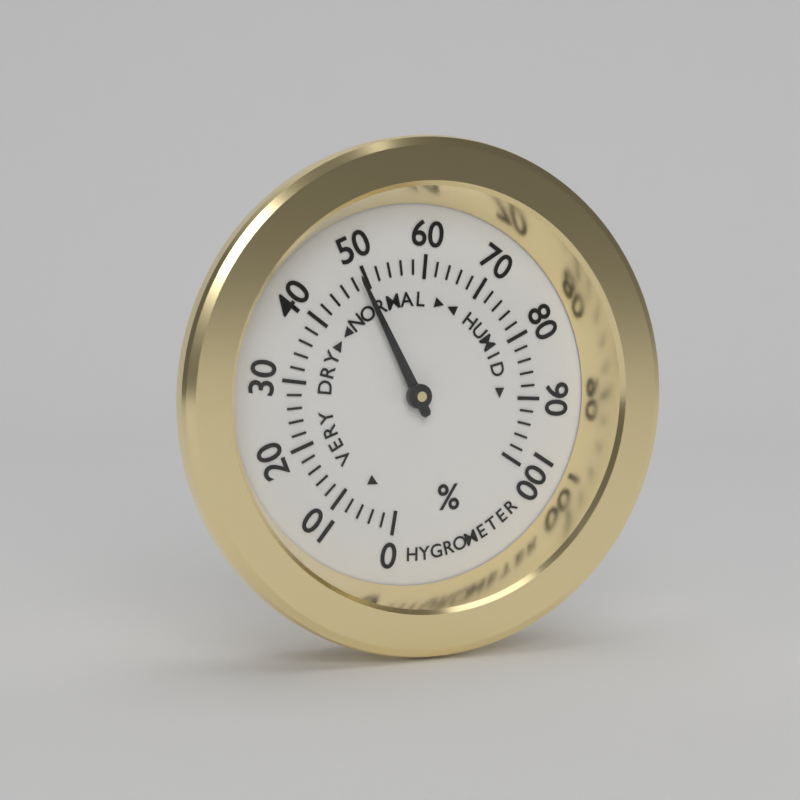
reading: 49 %
